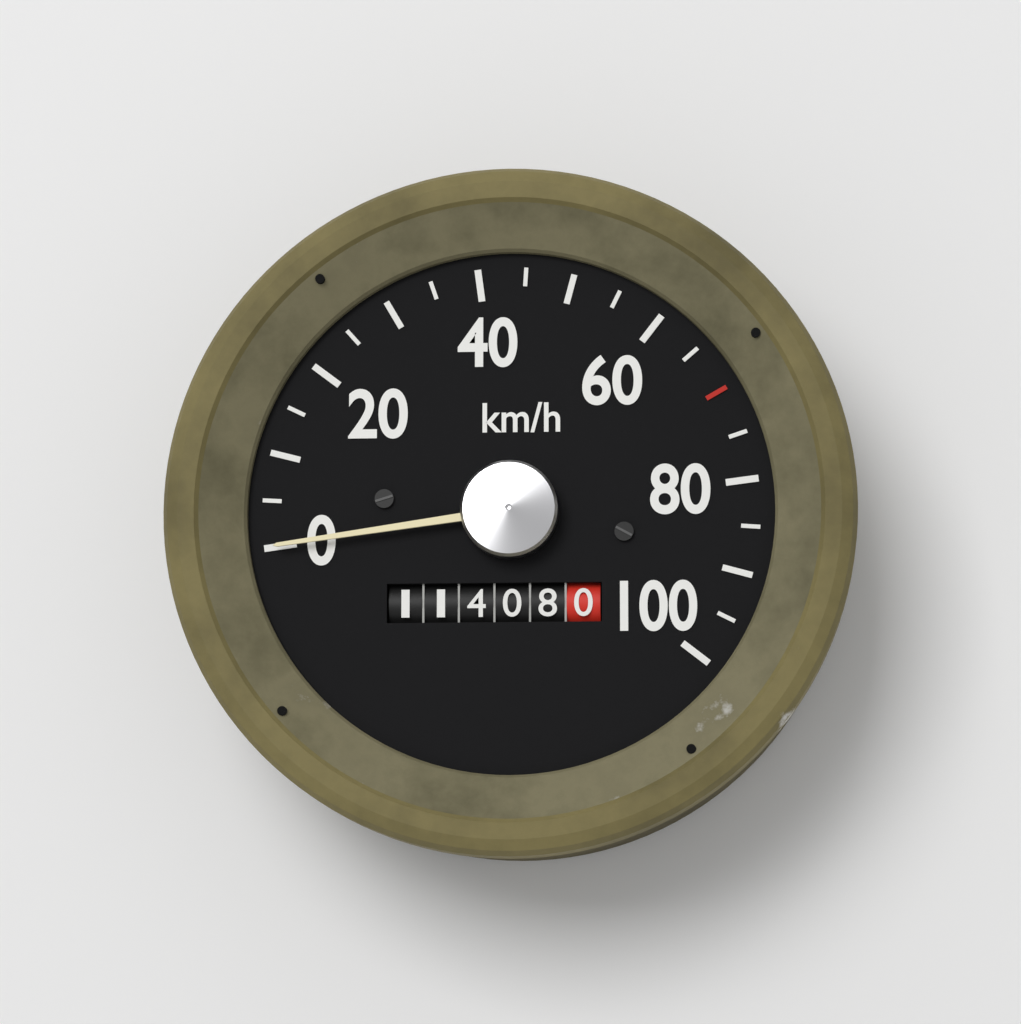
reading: 0 km/h
